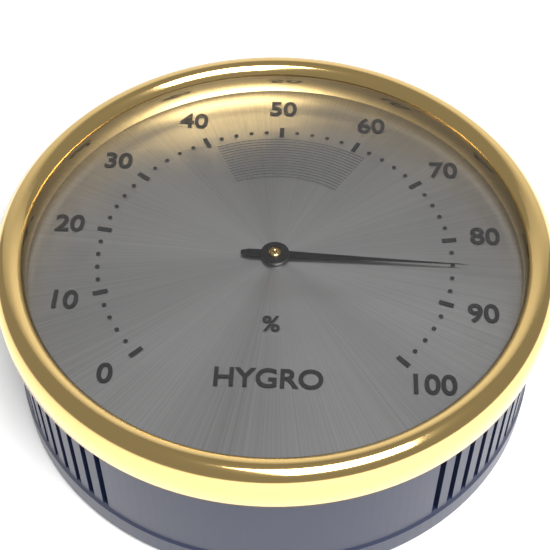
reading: 84 %
